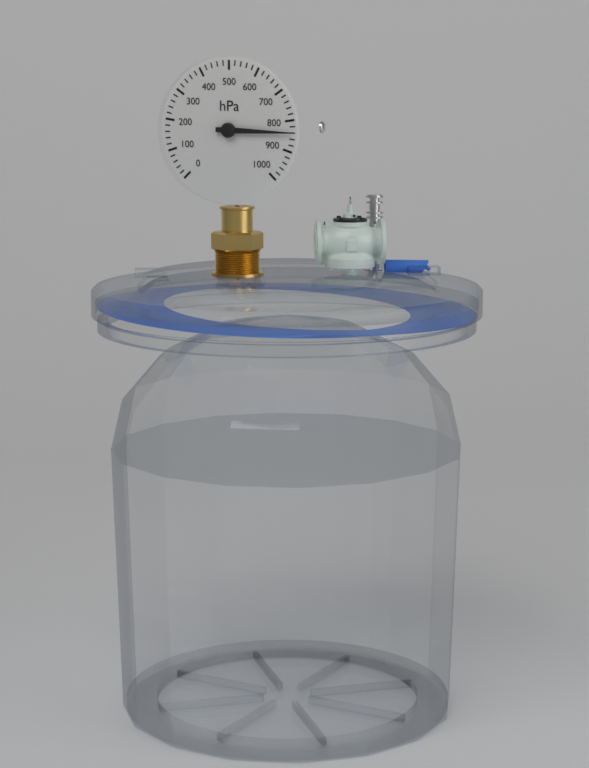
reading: 840 hPa
